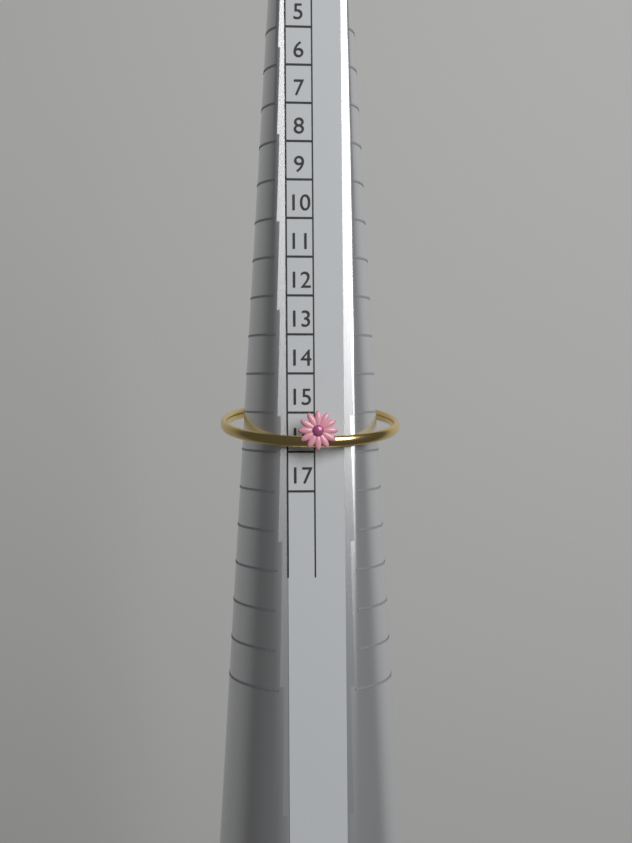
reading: 16 mm
